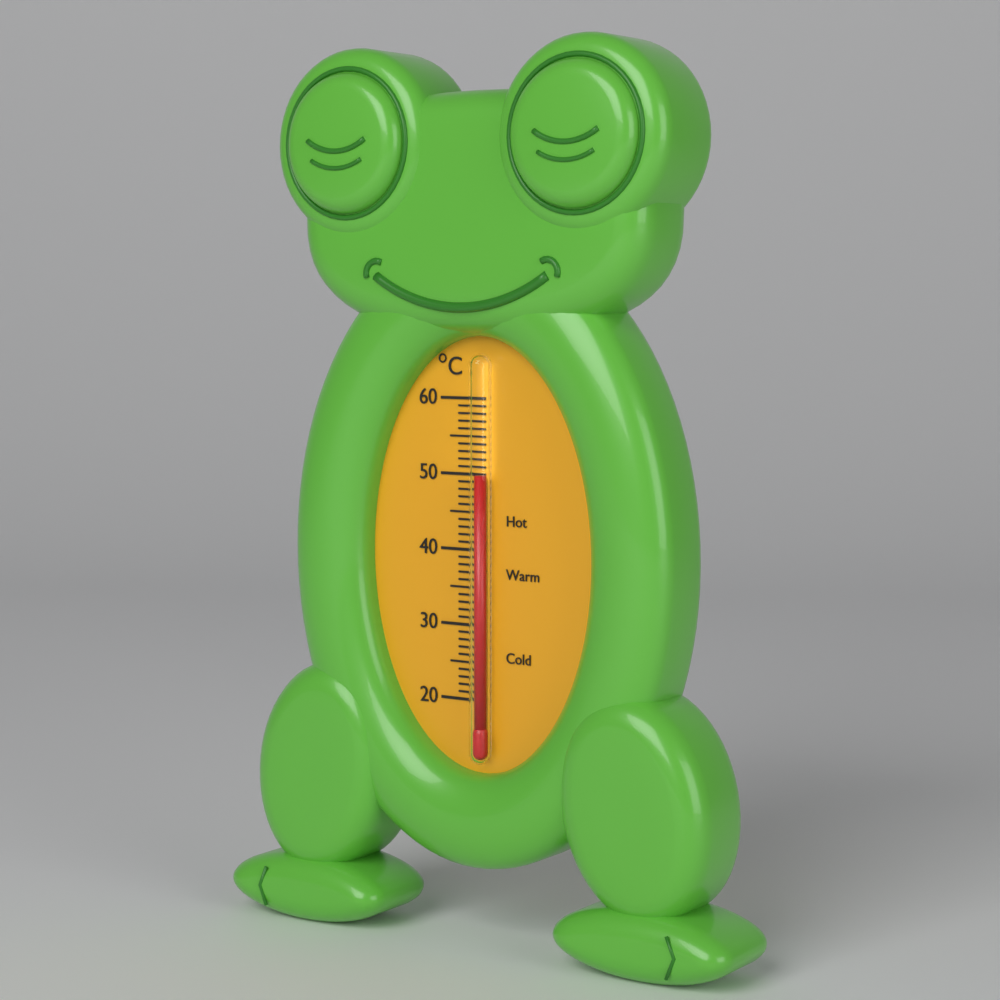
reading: 50 °C
